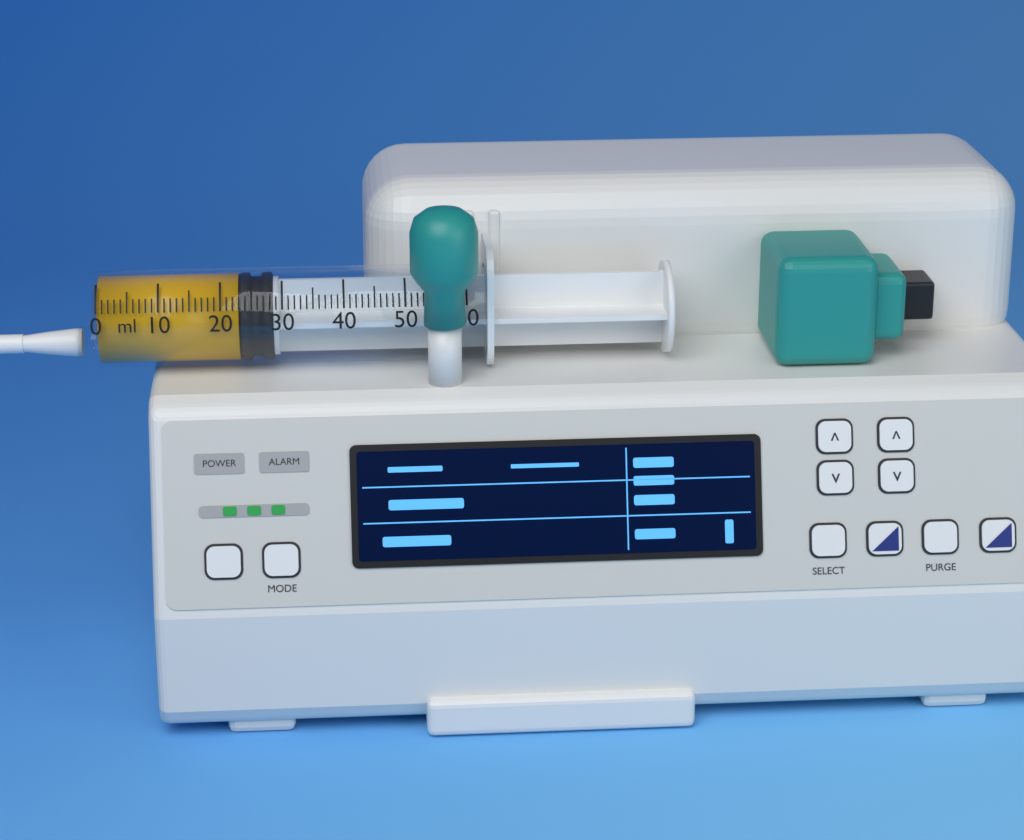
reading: 23 ml
